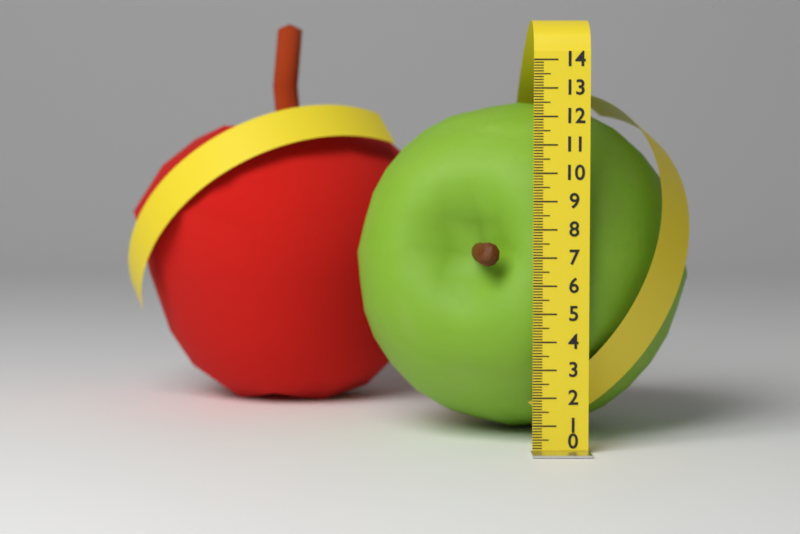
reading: 12.6 (no unit)
